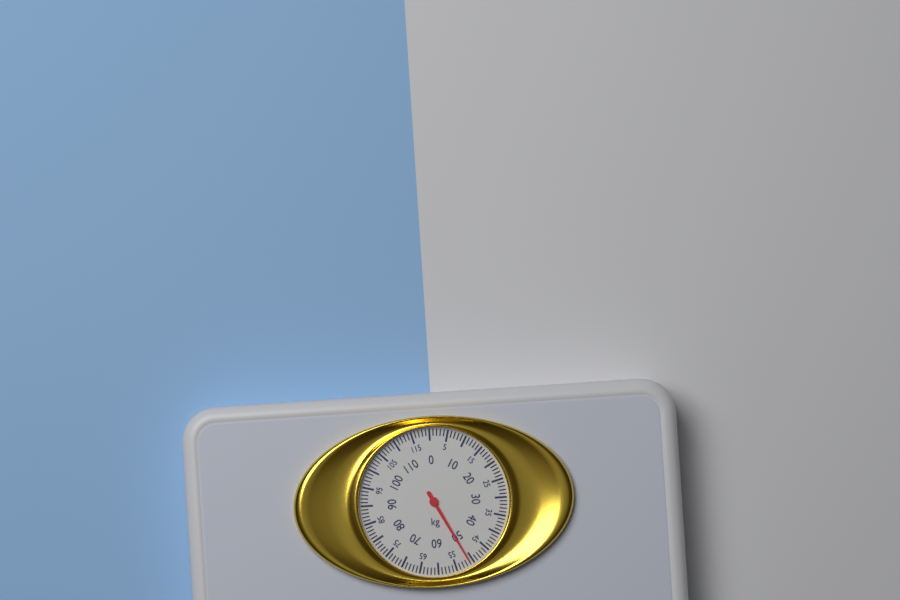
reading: 51 kg
